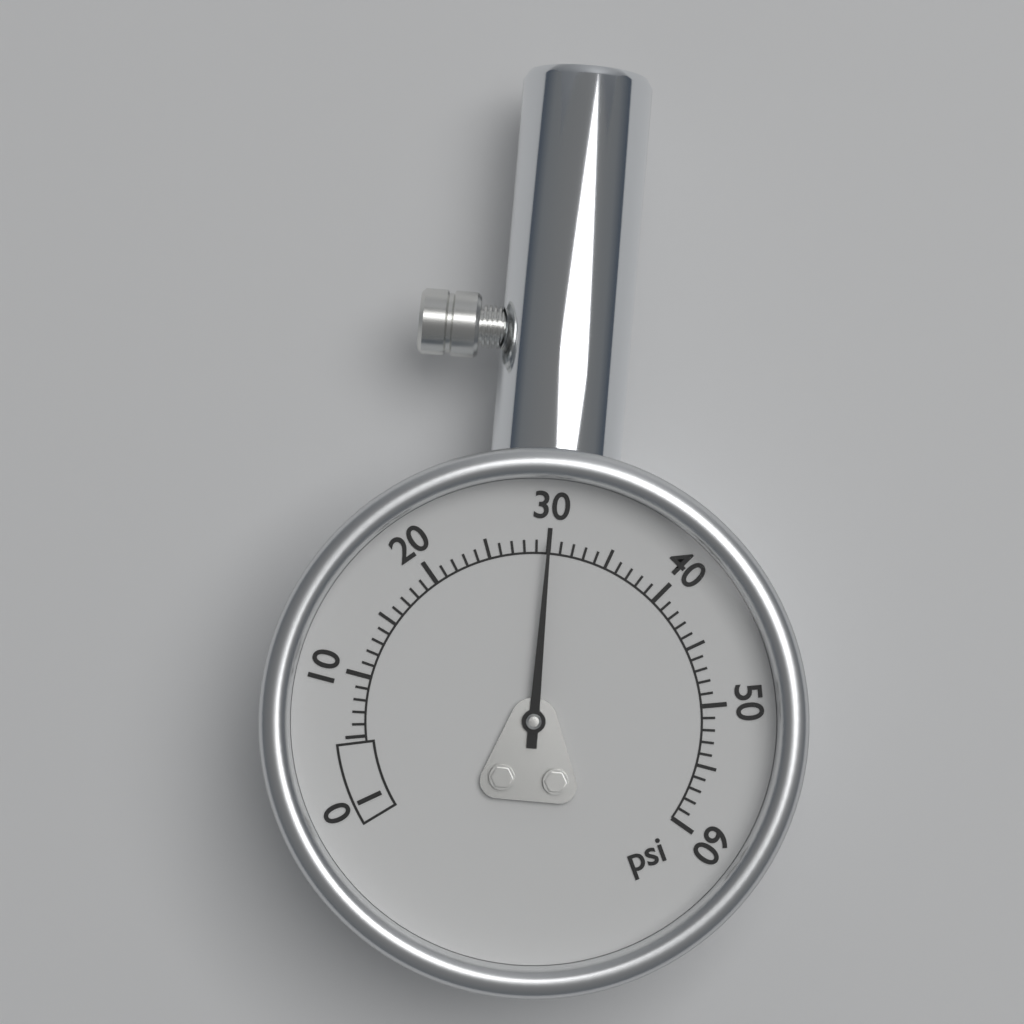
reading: 30 psi
